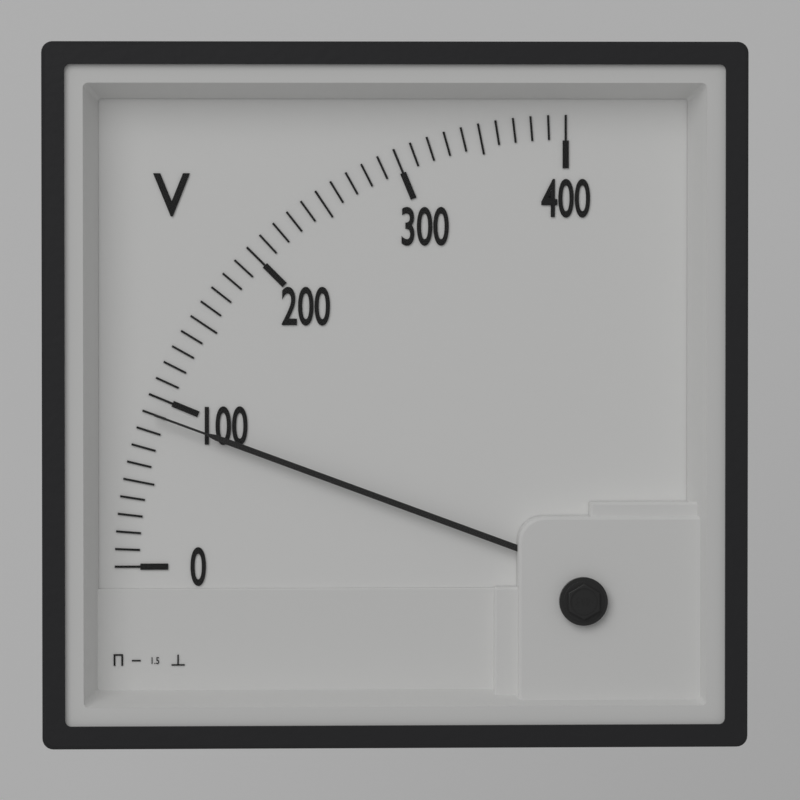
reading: 90 V
